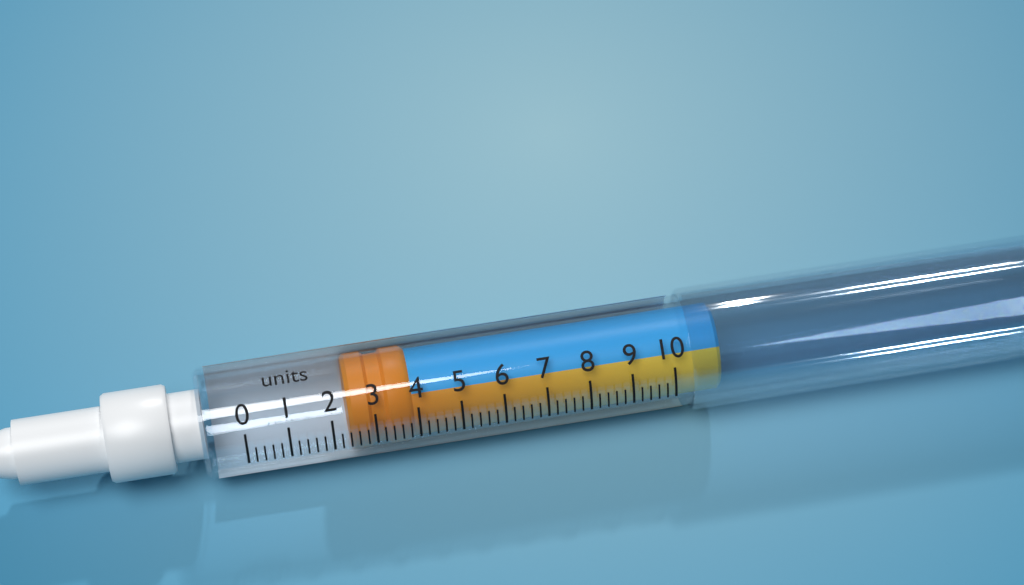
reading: 2.4 units
